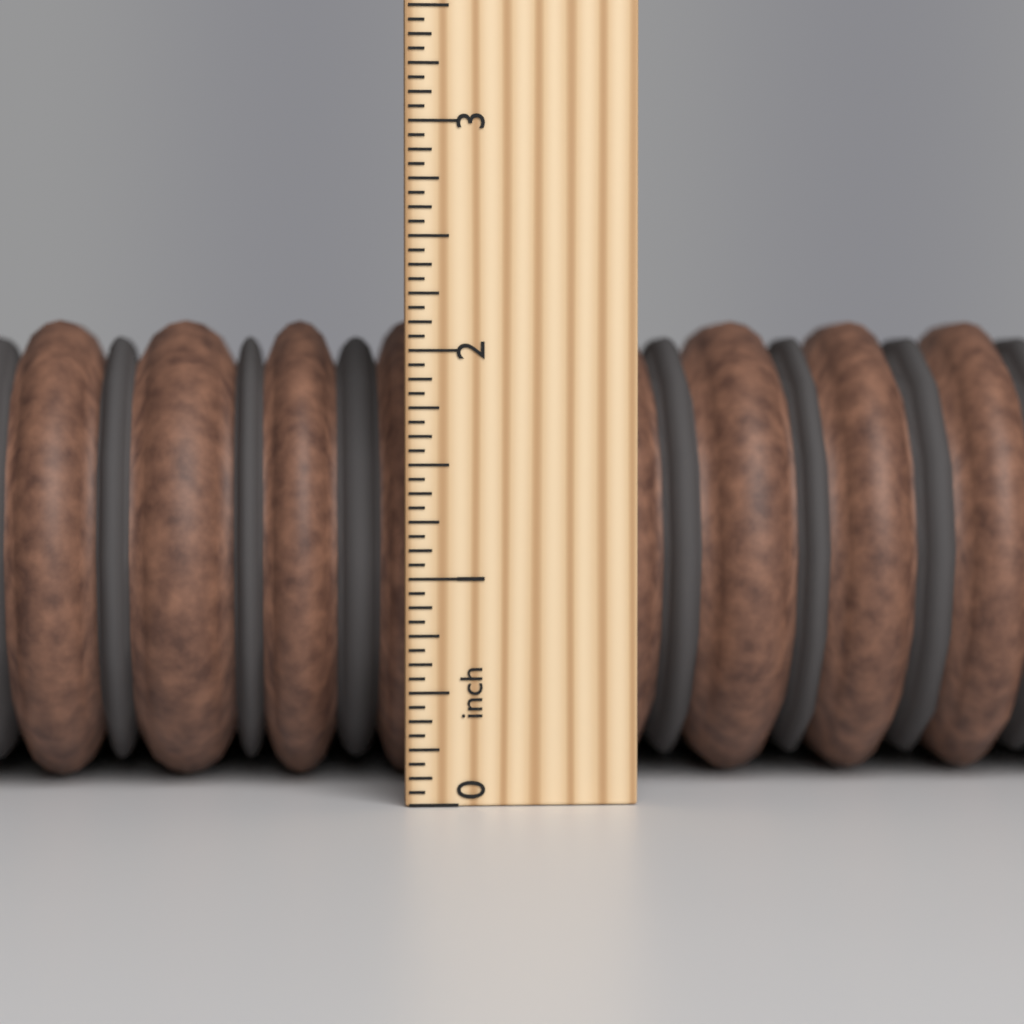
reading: 2.1875 inch
